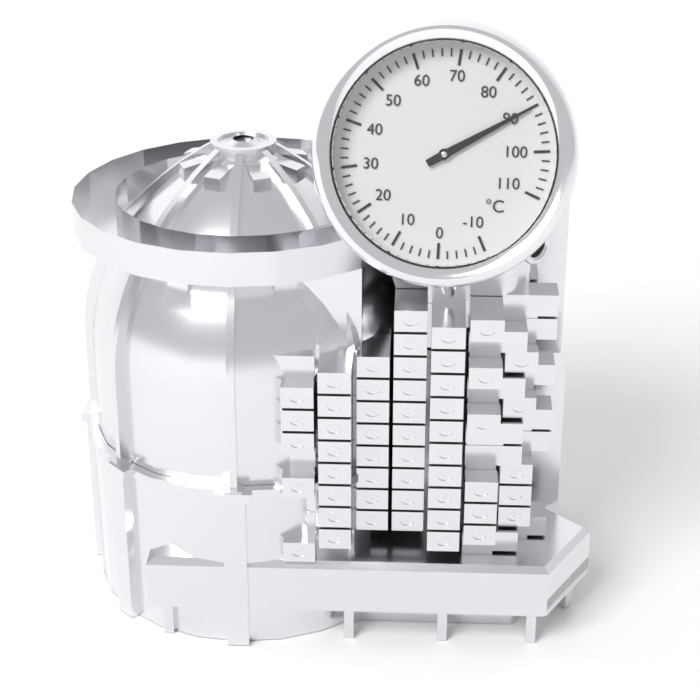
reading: 90 °C
